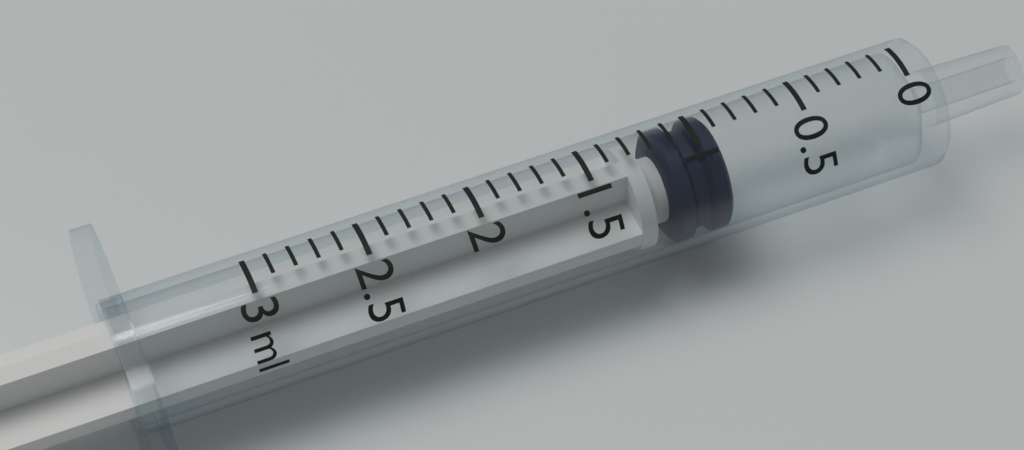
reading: 0.9 ml
